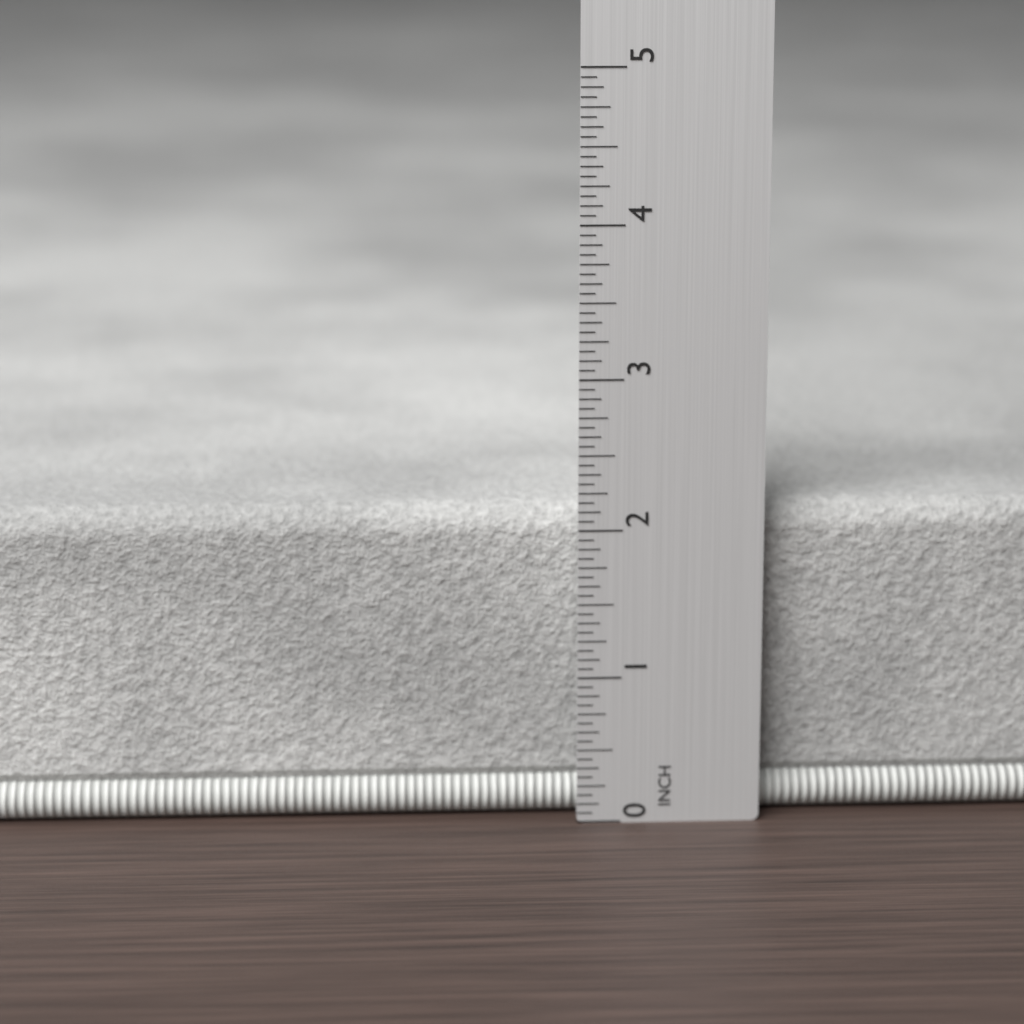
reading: 2.1250 in
